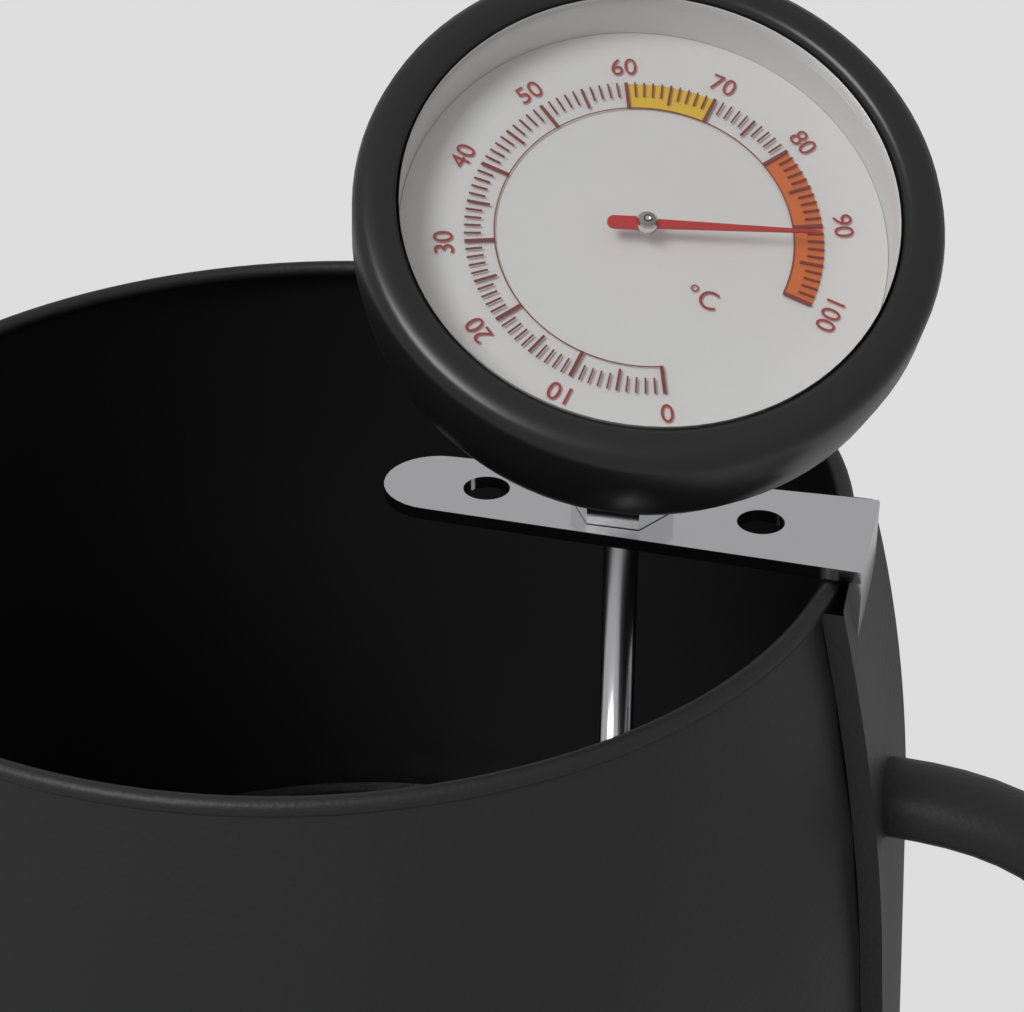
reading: 92 °C
